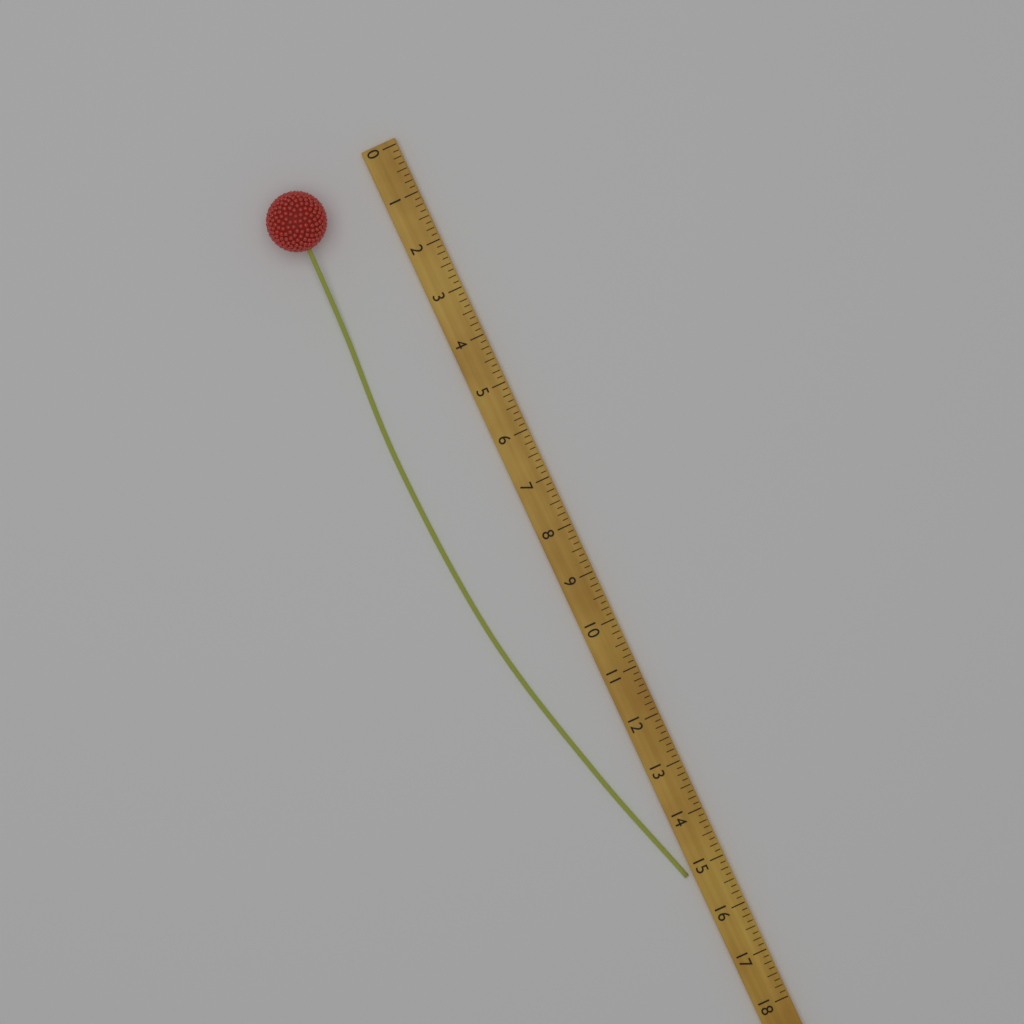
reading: 15.125 (no unit)
